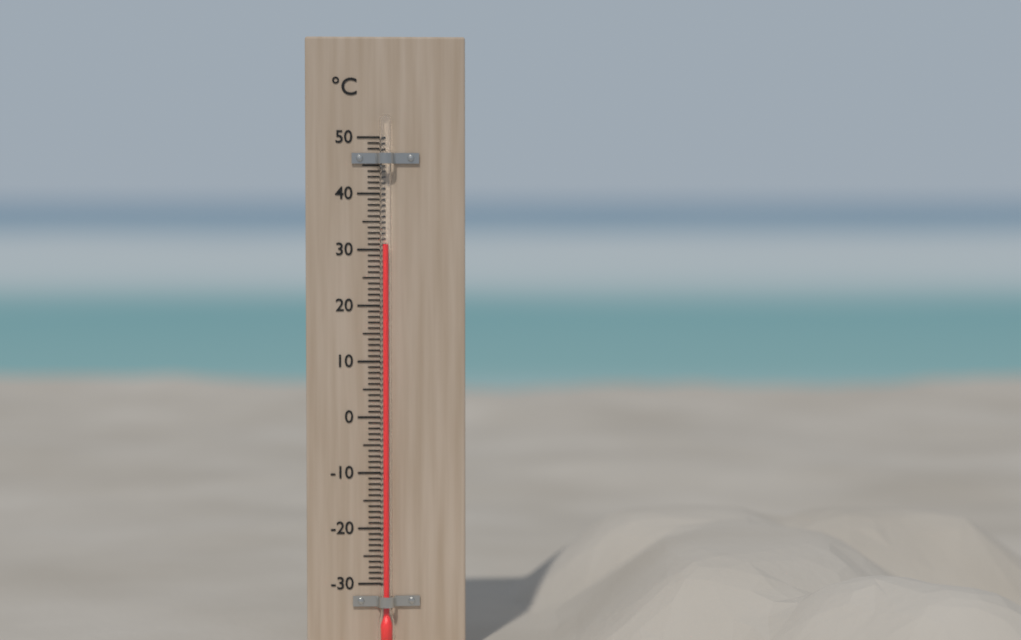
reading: 31 °C
